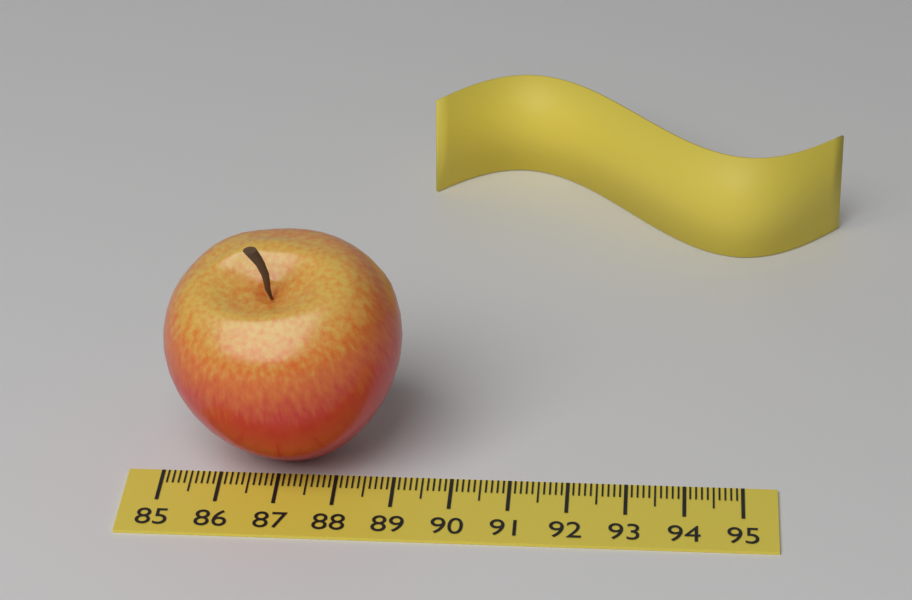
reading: 89.1 (no unit)
